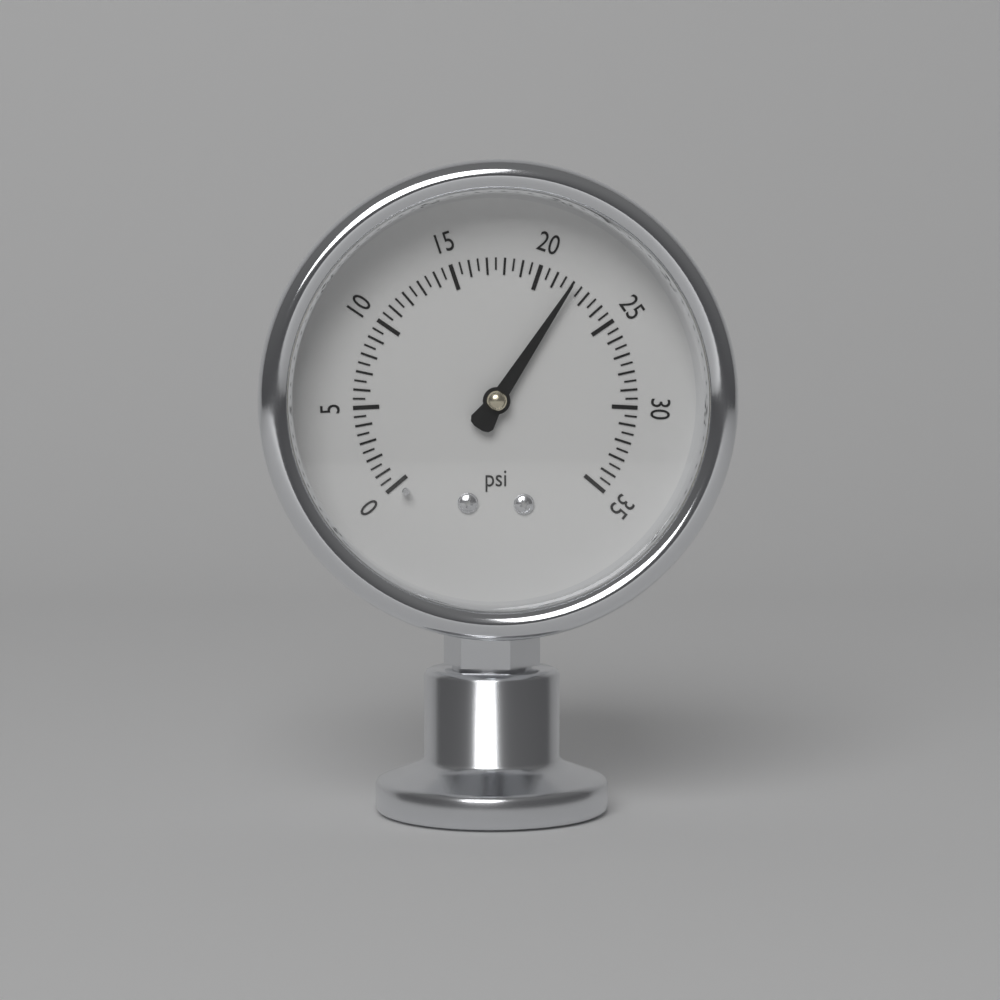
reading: 22.0 psi
